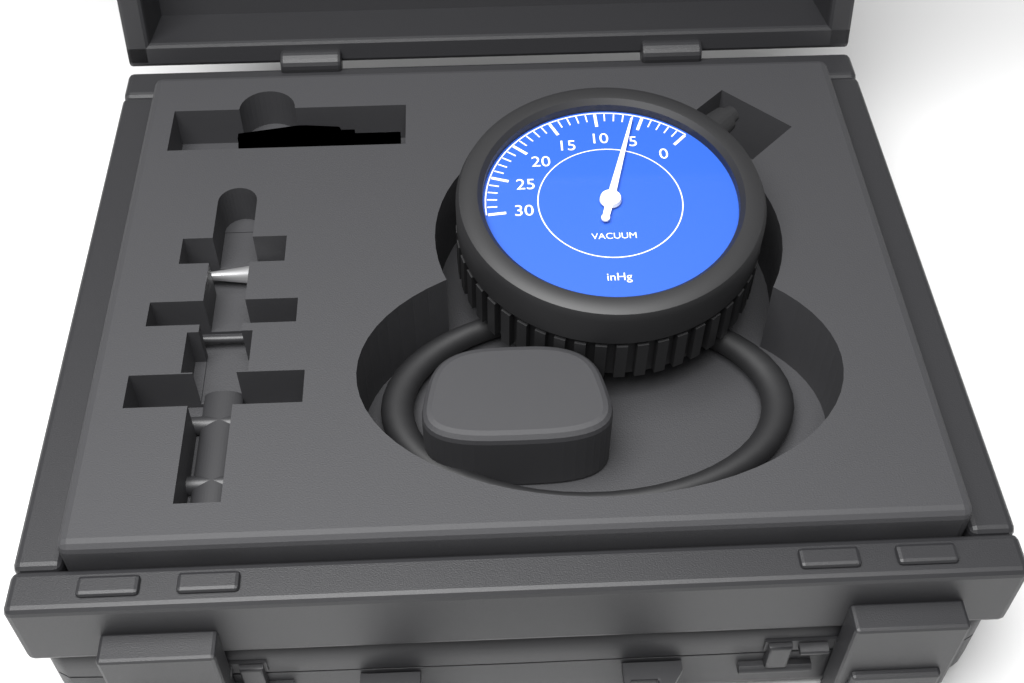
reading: 6 inHg
